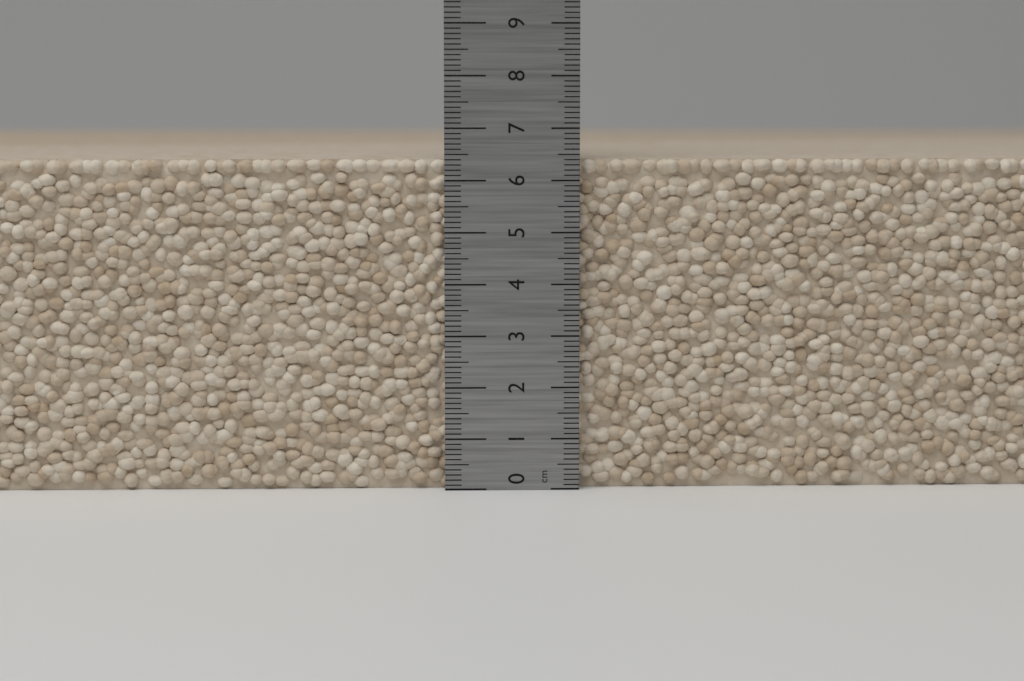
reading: 6.4 cm
